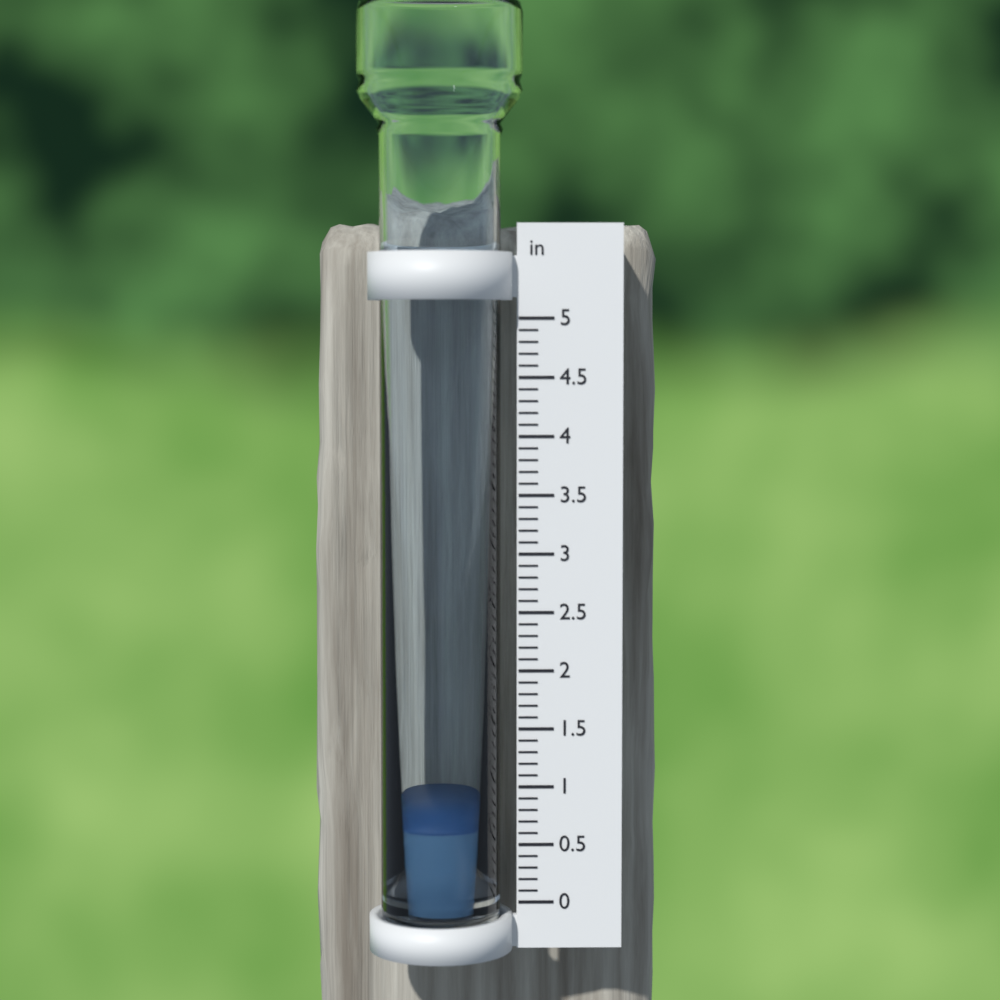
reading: 0.7 in
